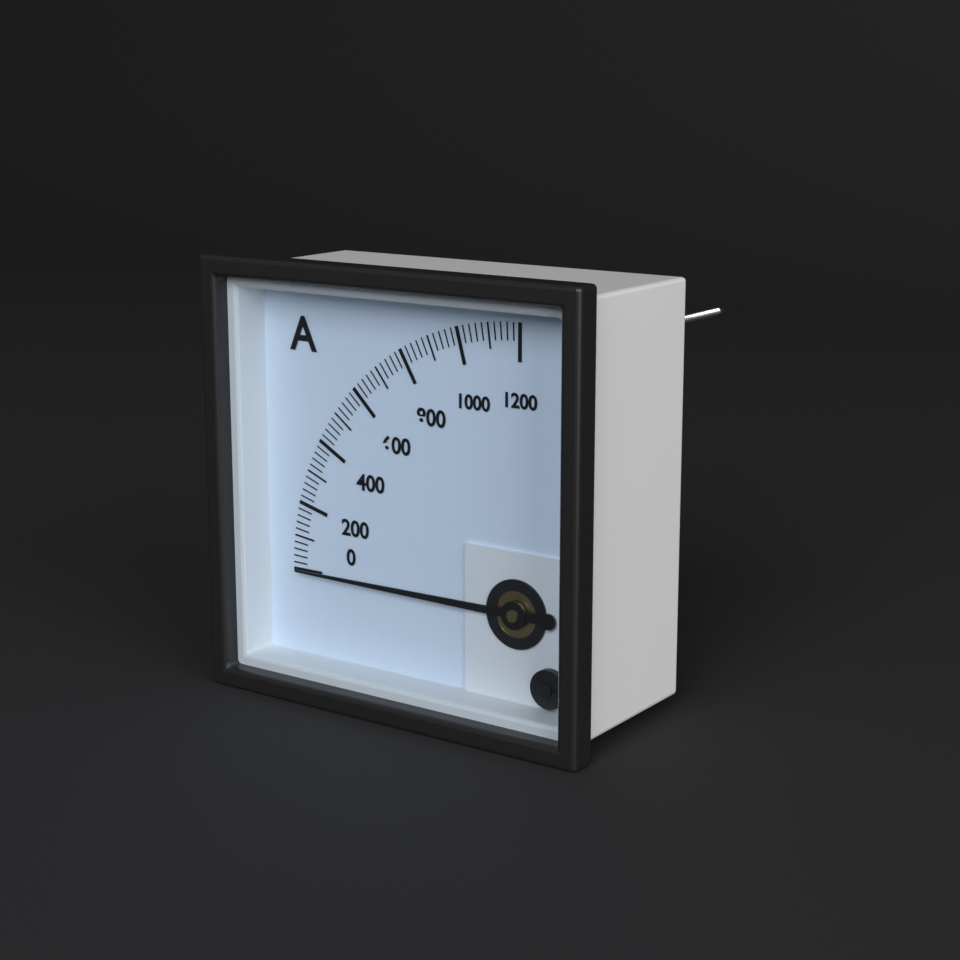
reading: 0 A
